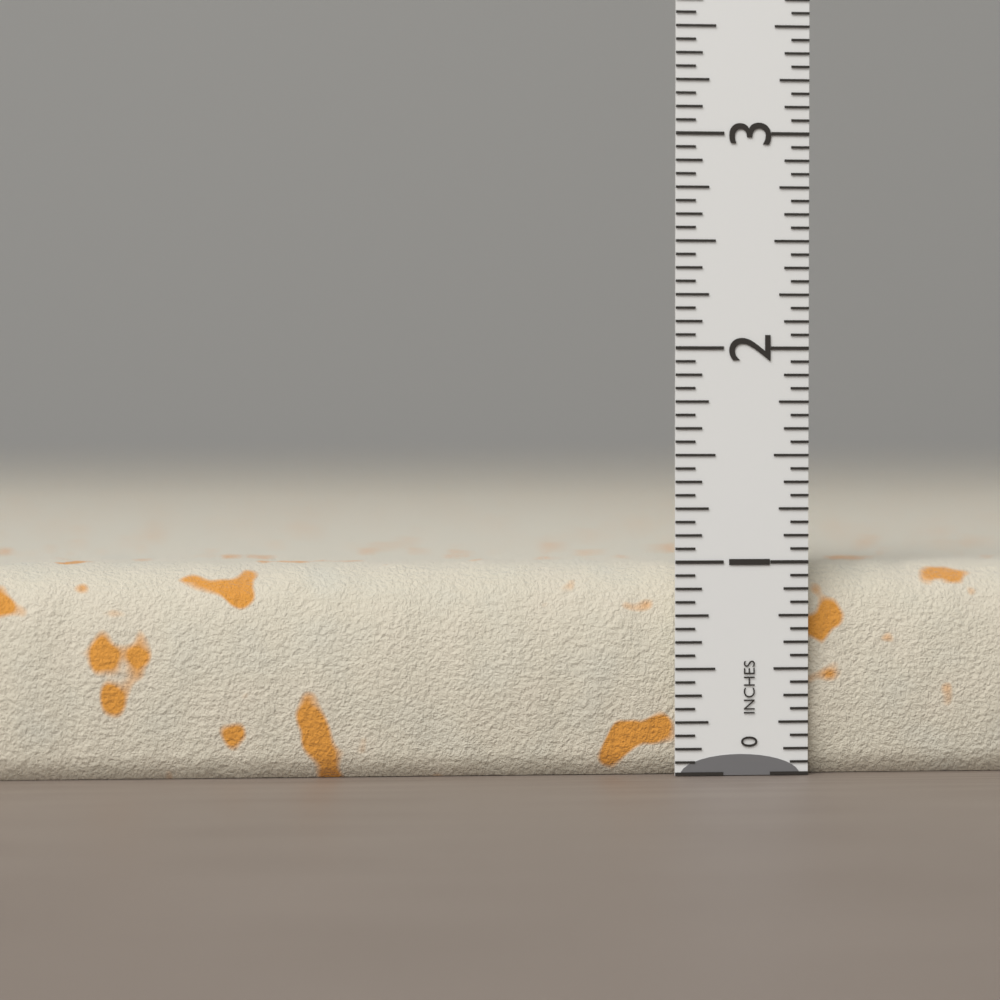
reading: 1.0000 in
